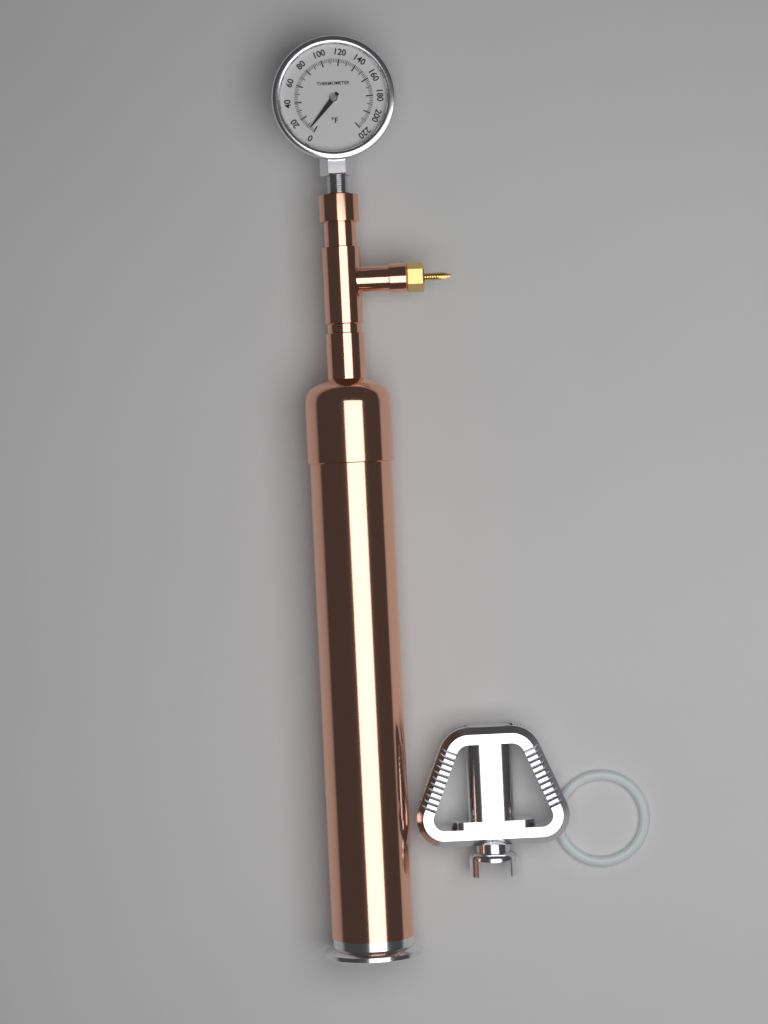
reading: 6 °F
